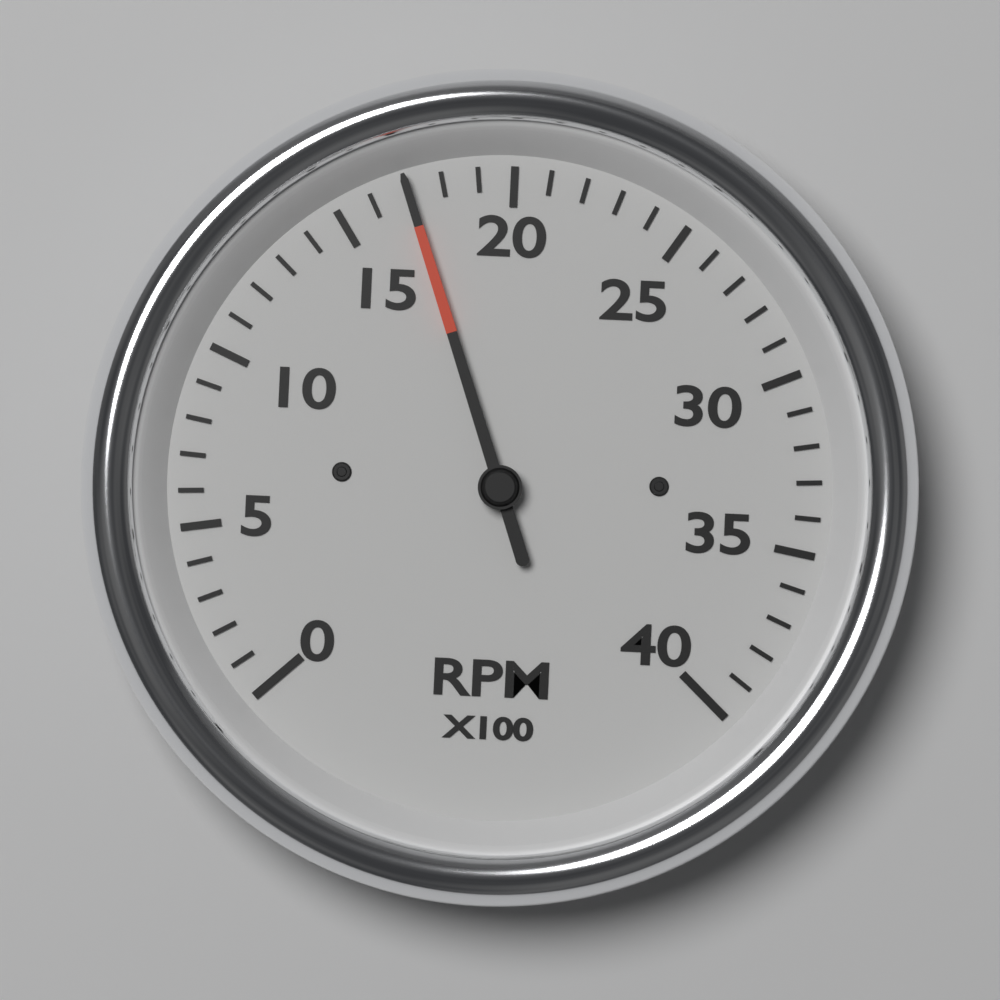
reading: 1700 RPM
